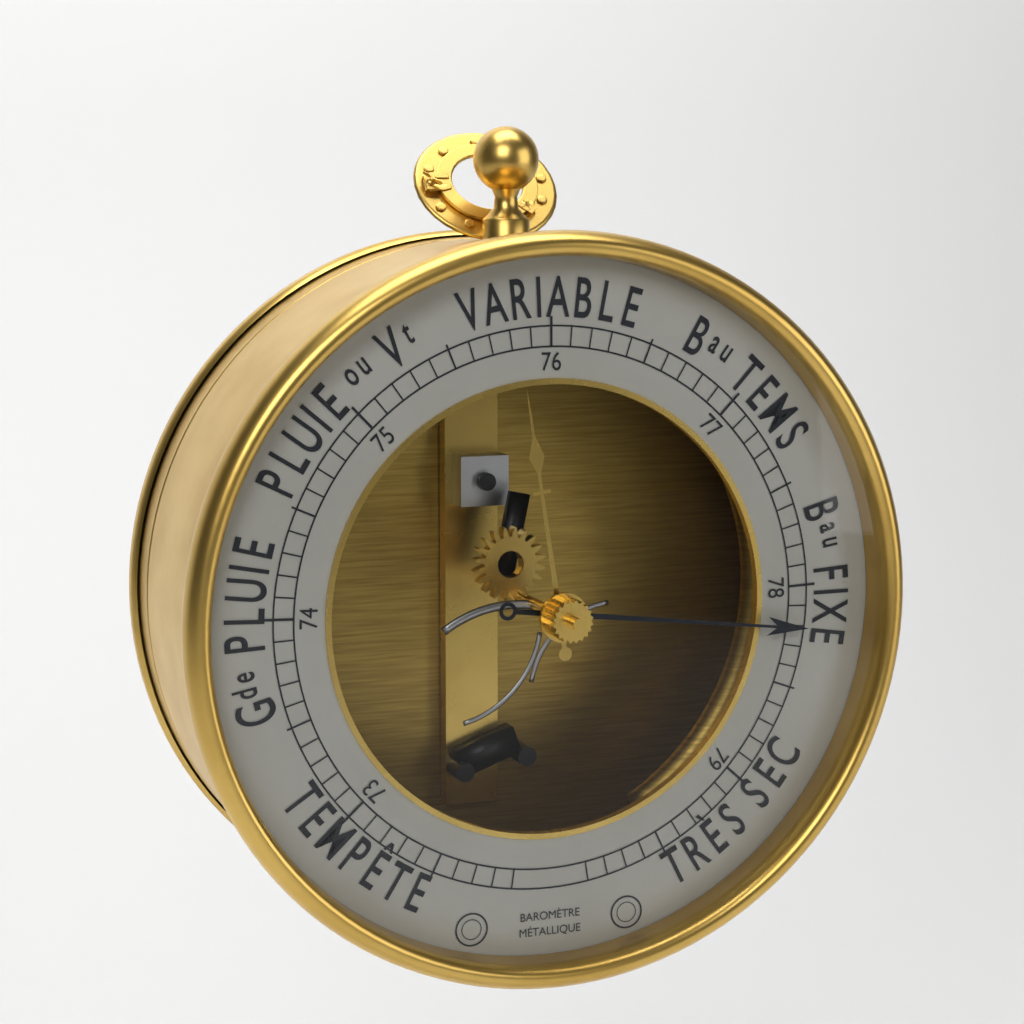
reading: 78.2 (no unit)
